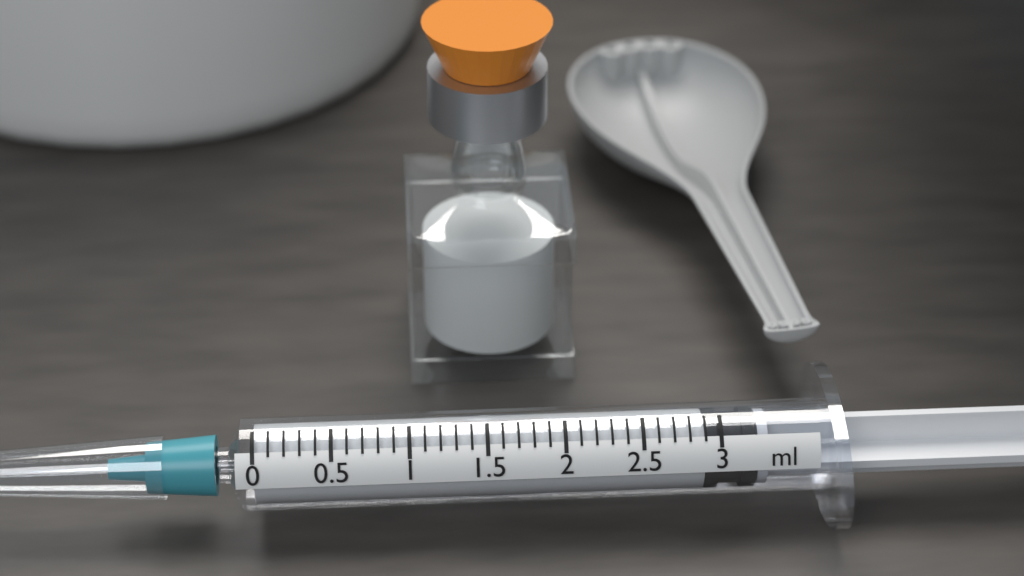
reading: 2.9 ml
